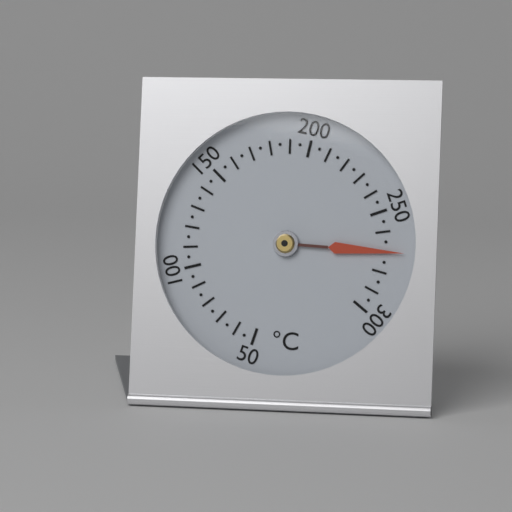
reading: 270 °C
